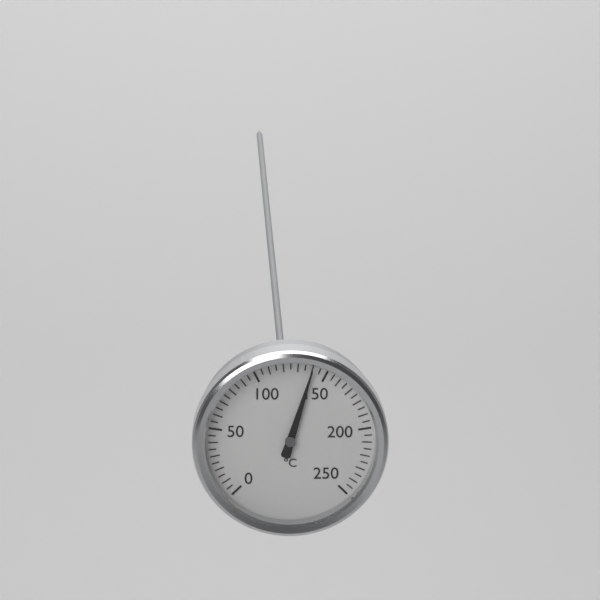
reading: 140 °C
